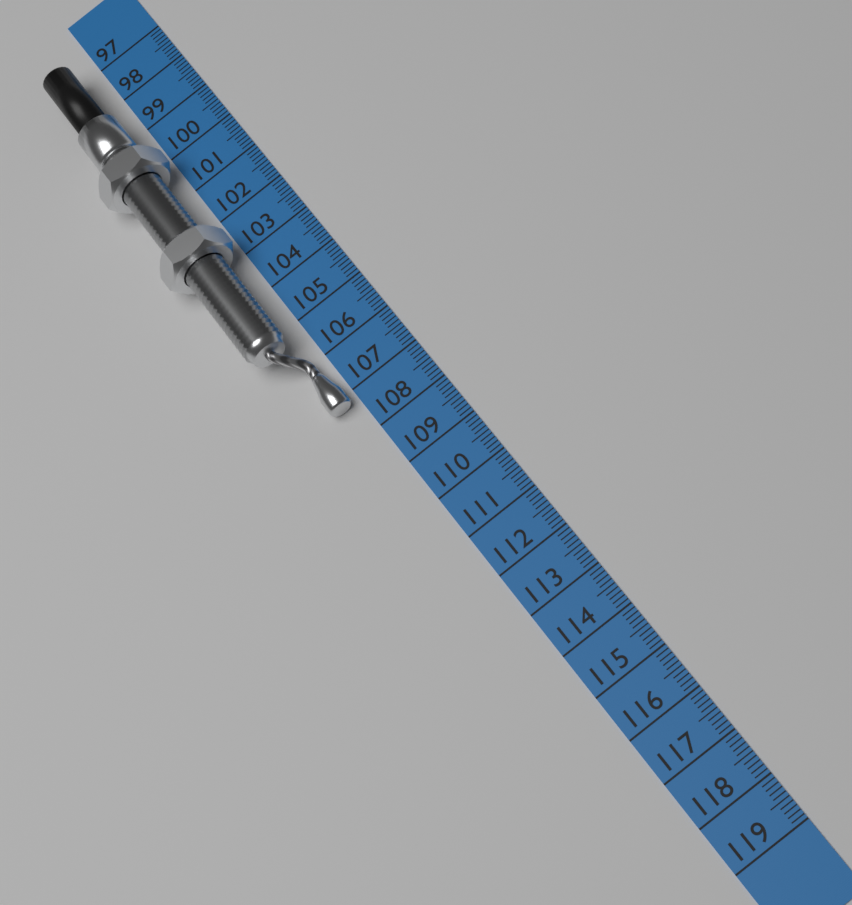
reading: 107.3 cm
